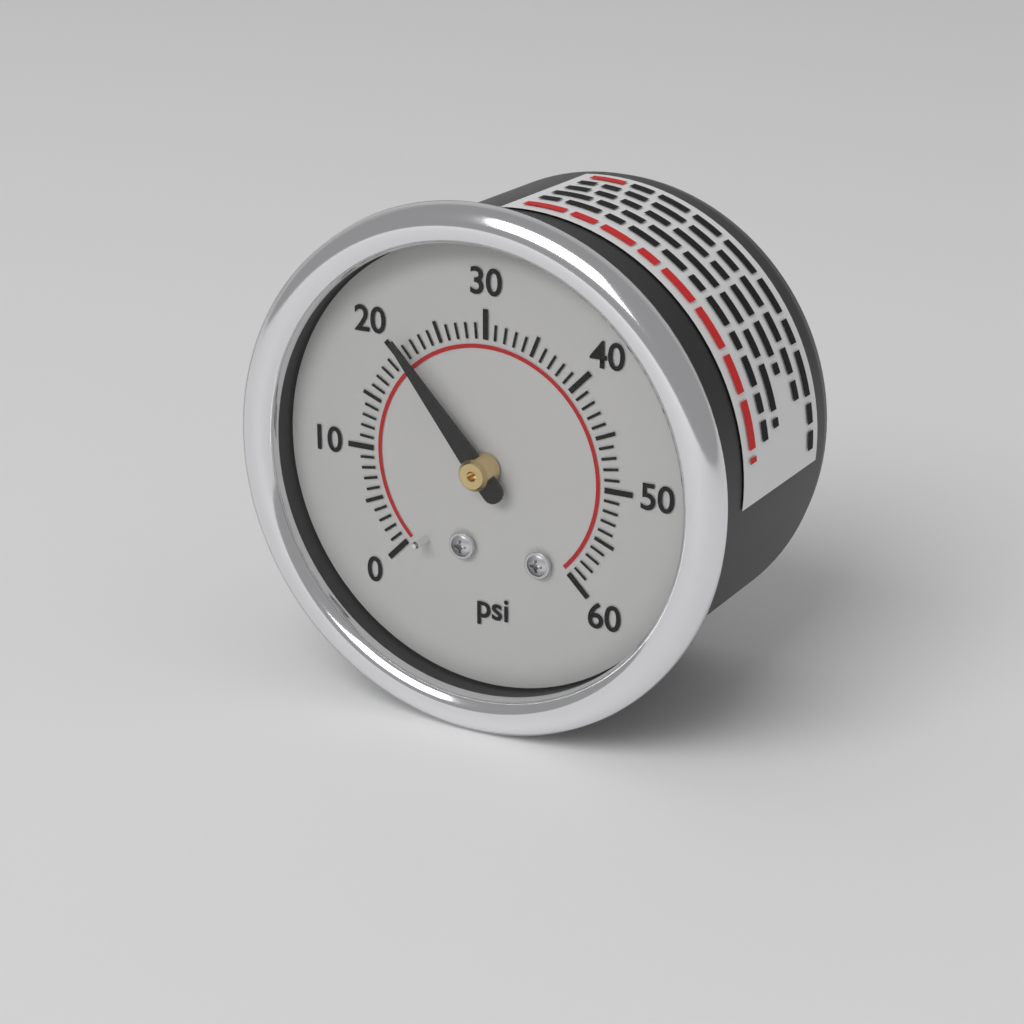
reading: 21 psi
